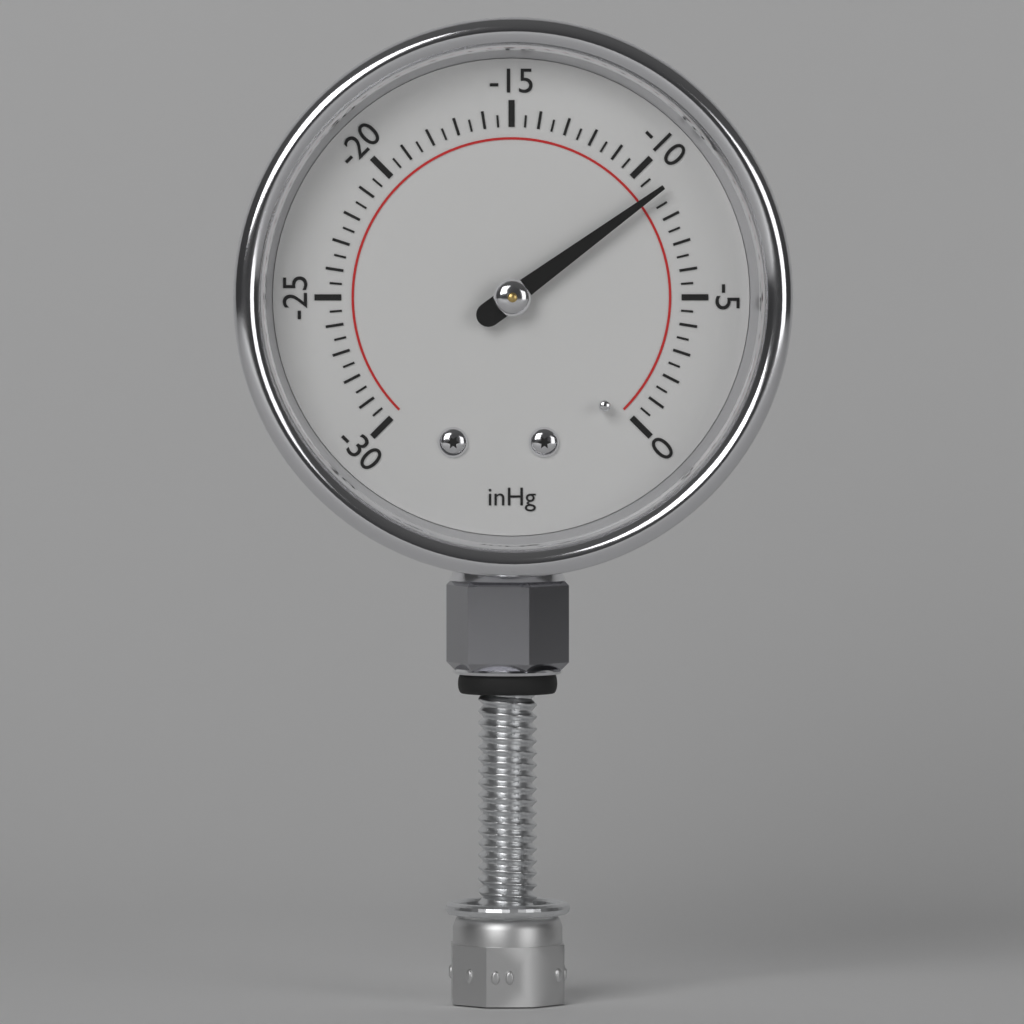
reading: -9.0 inHg
